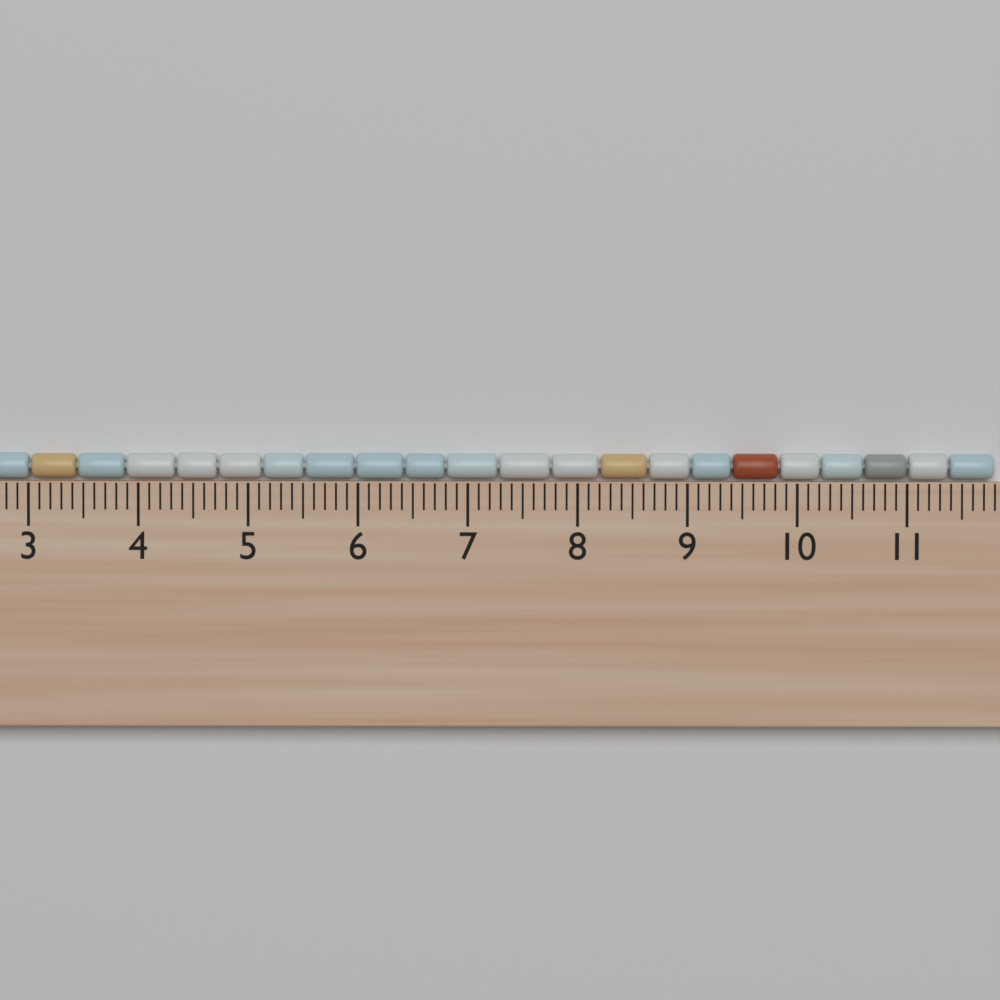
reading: 11.8 cm
